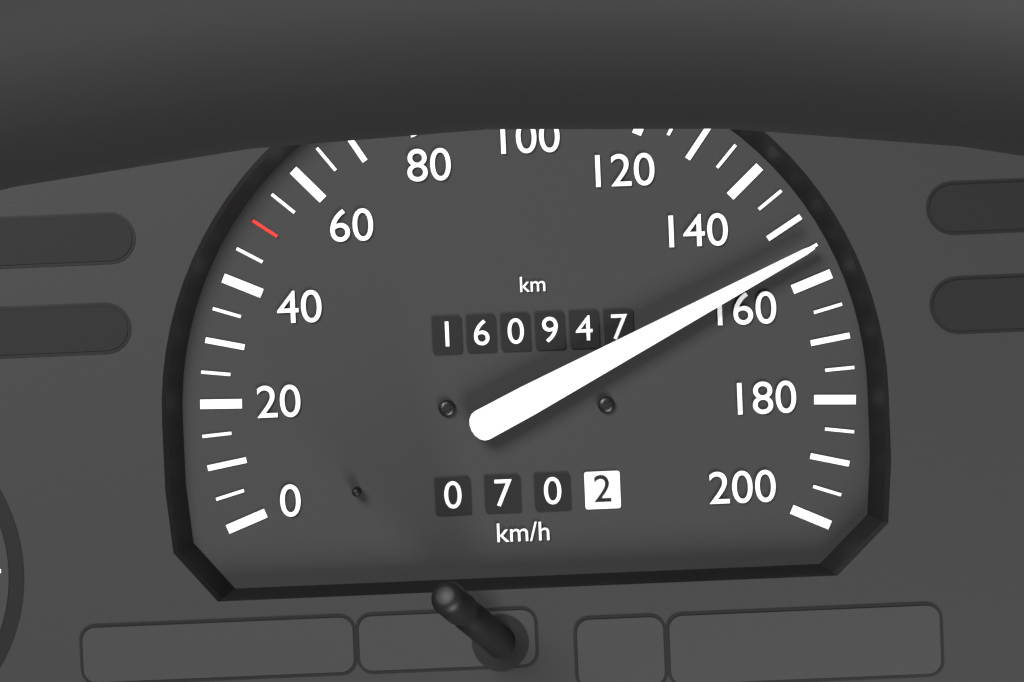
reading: 155 km/h
